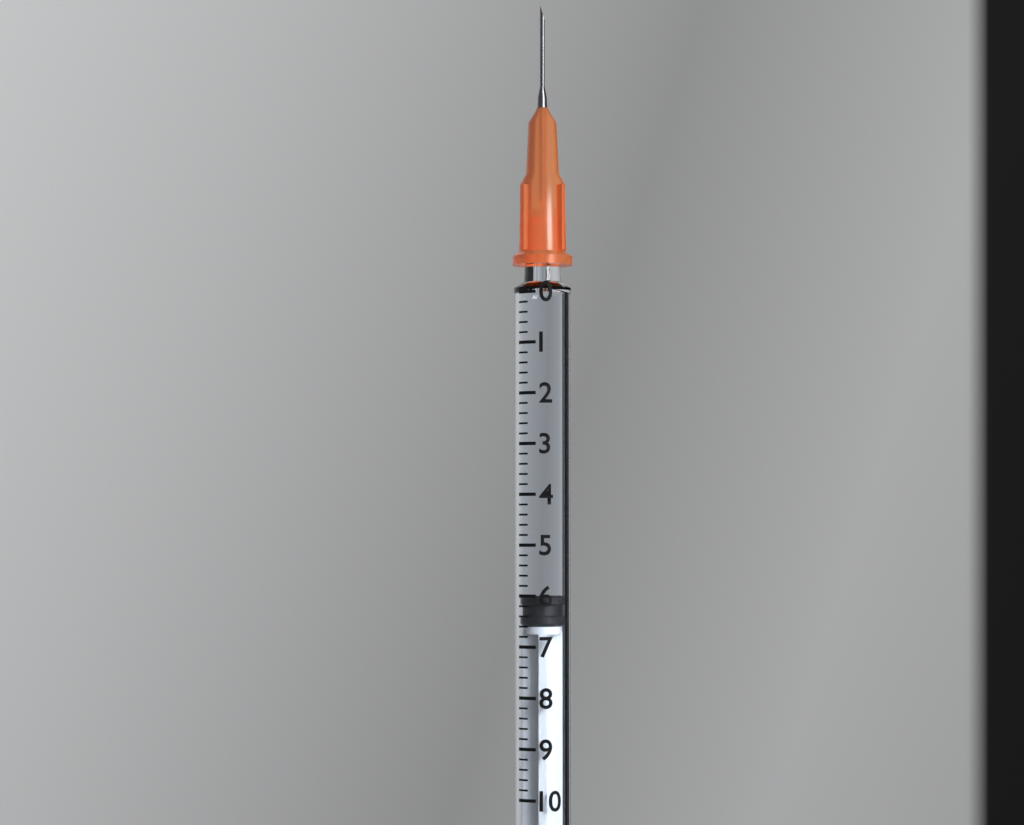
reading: 6.0 (no unit)
